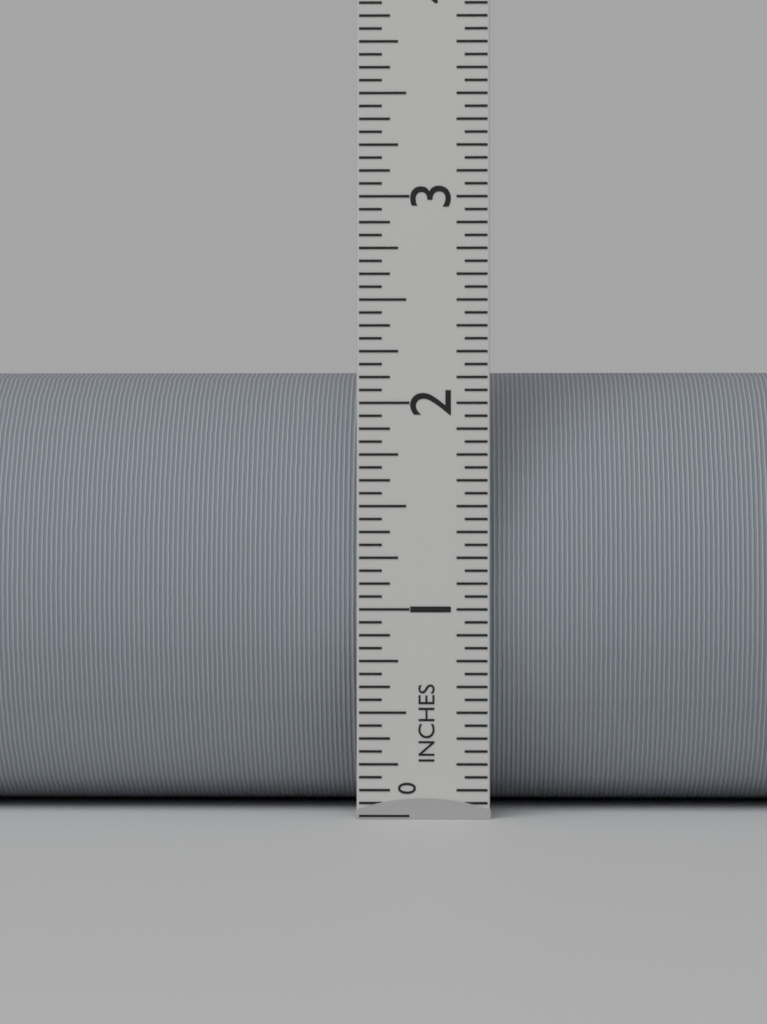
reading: 2.1875 in
